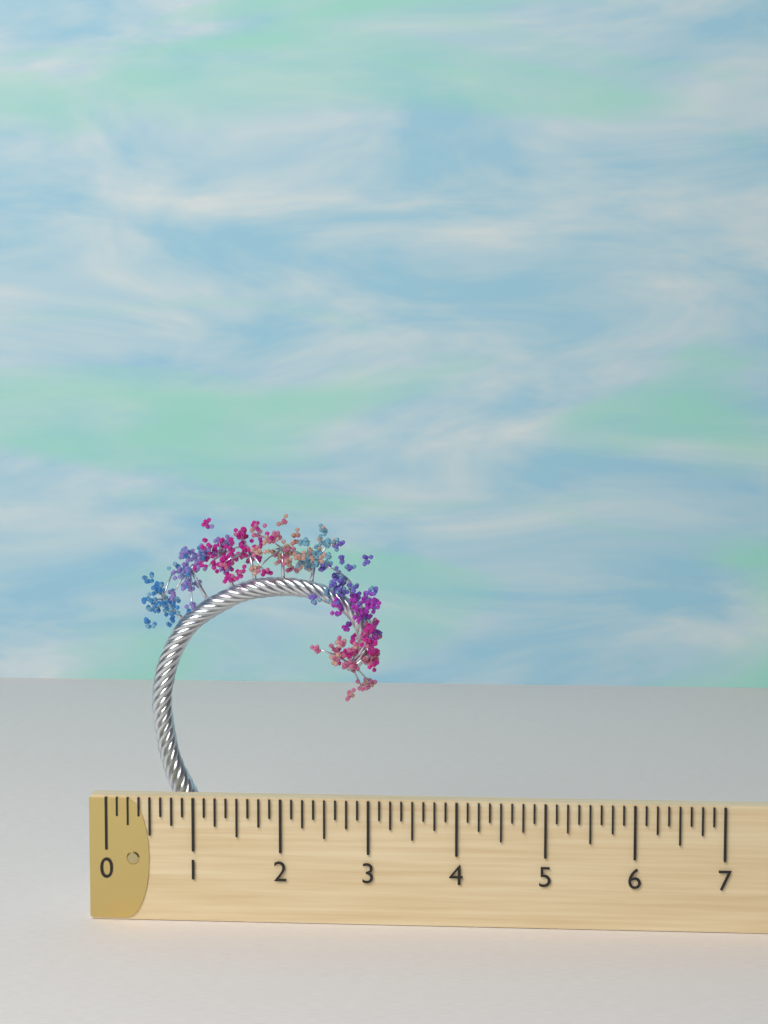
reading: 3.125 (no unit)
